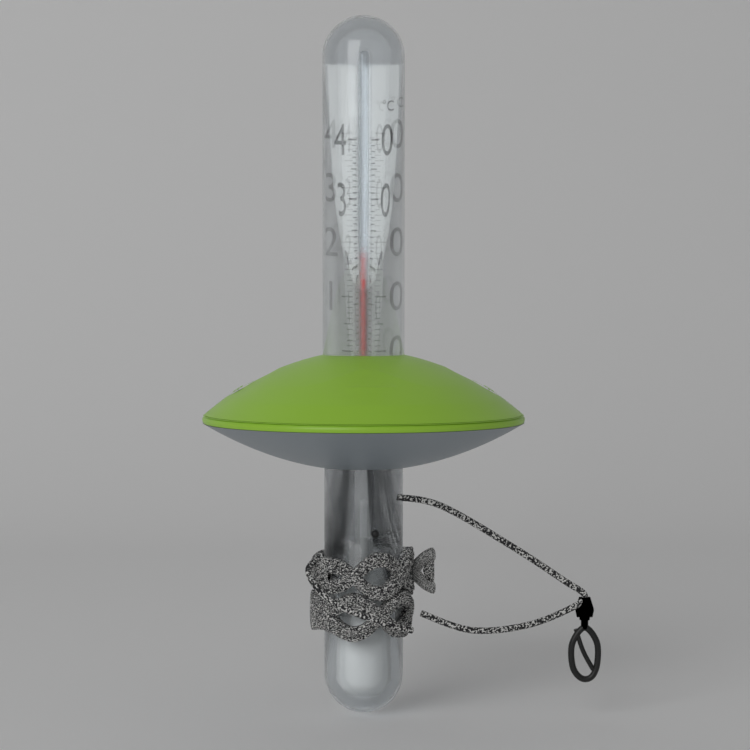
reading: 18 °C
